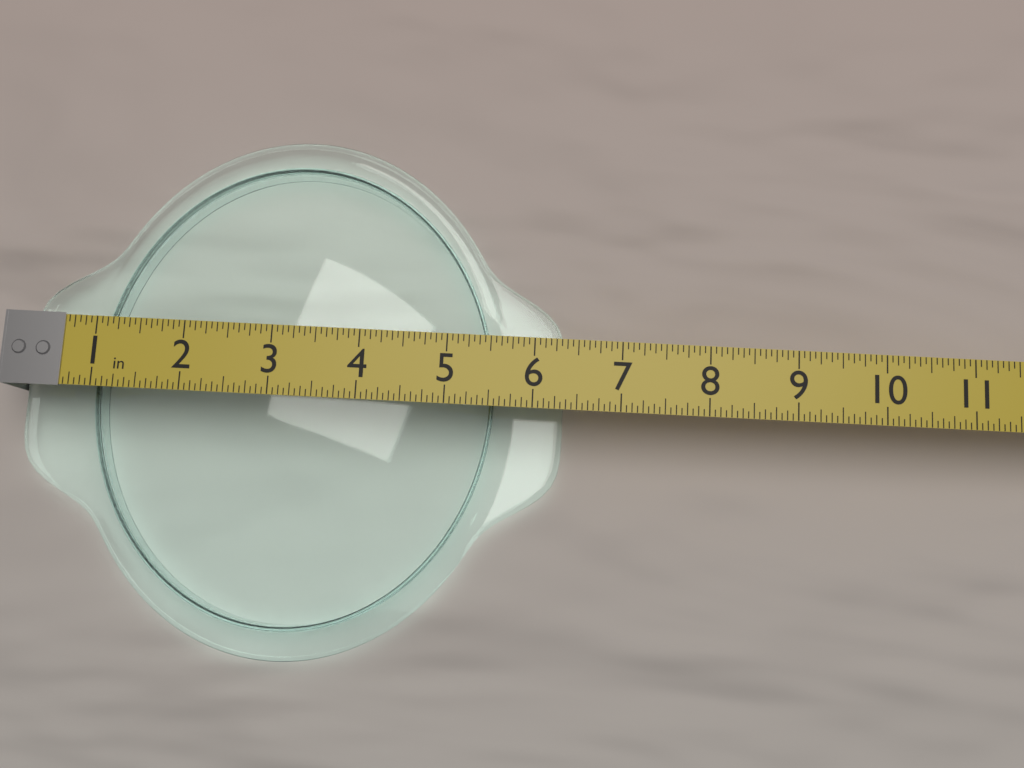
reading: 6.3750 in
